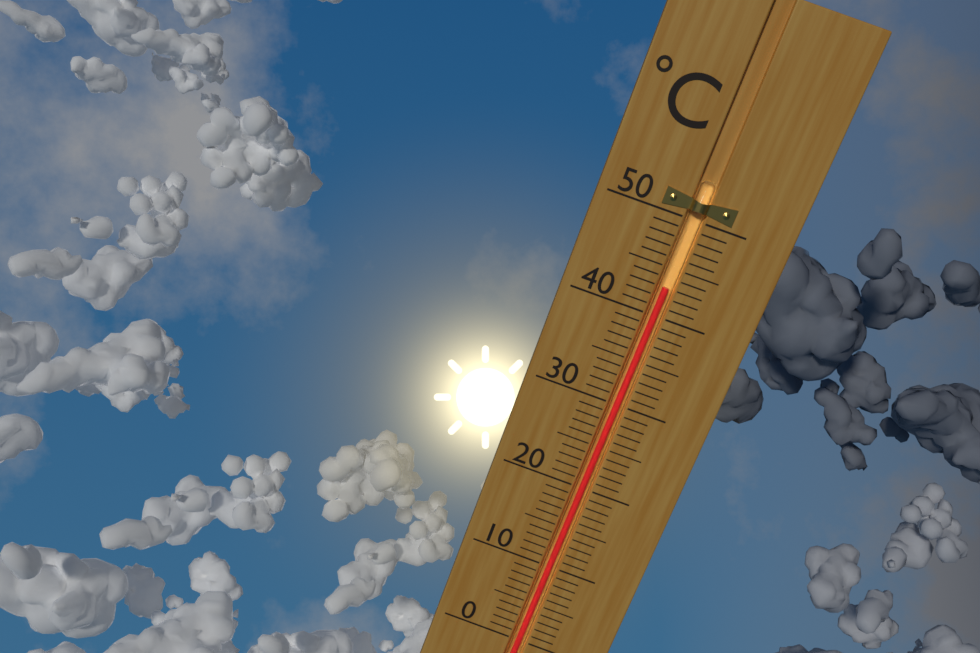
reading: 43 °C
